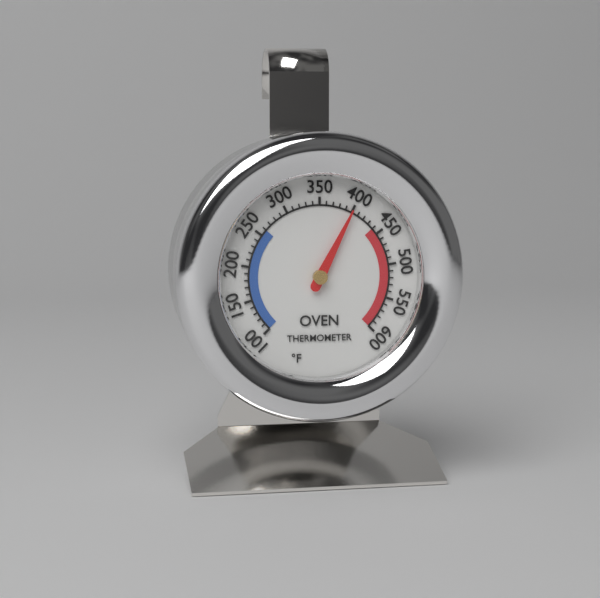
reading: 400 °F
